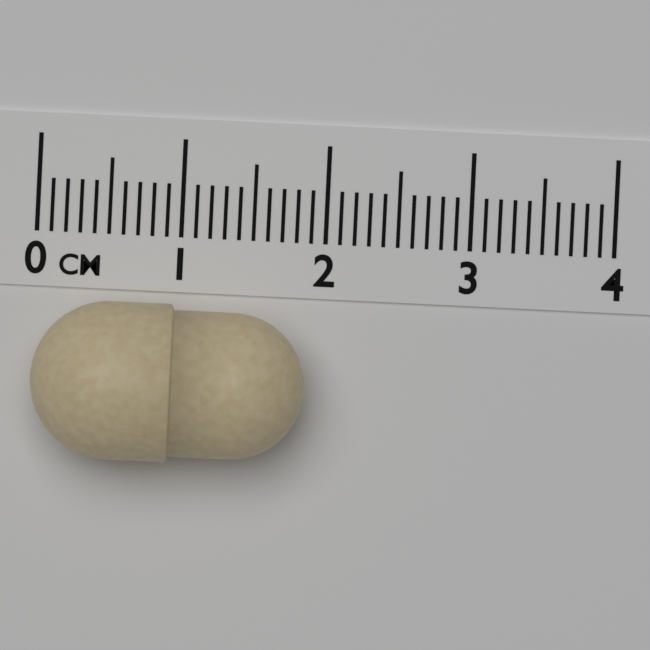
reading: 1.9 cm
